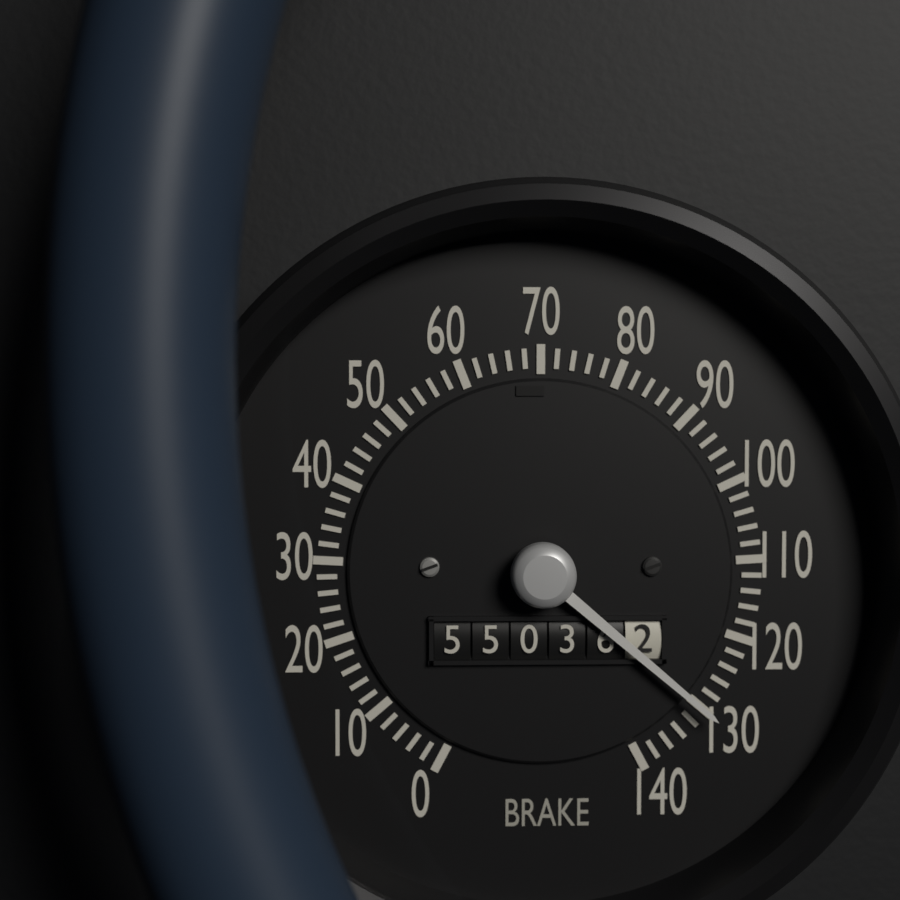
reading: 130 (no unit)
